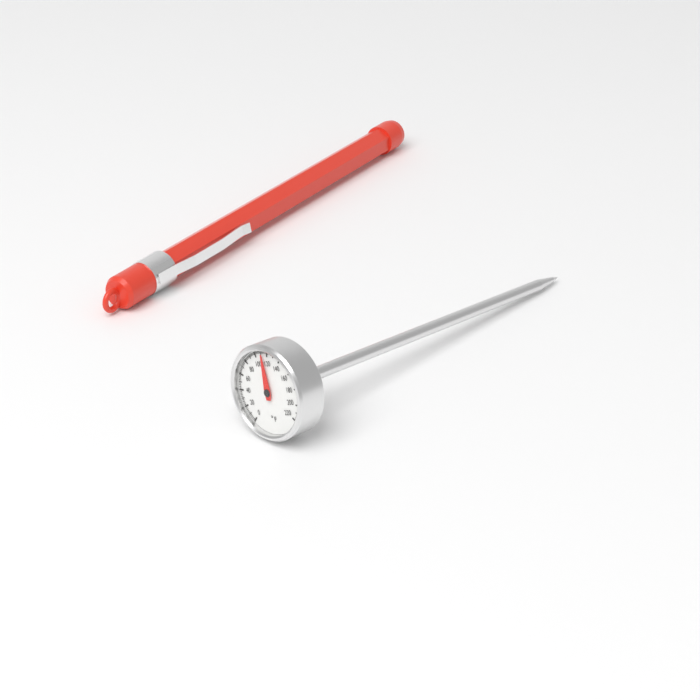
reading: 112 °F
